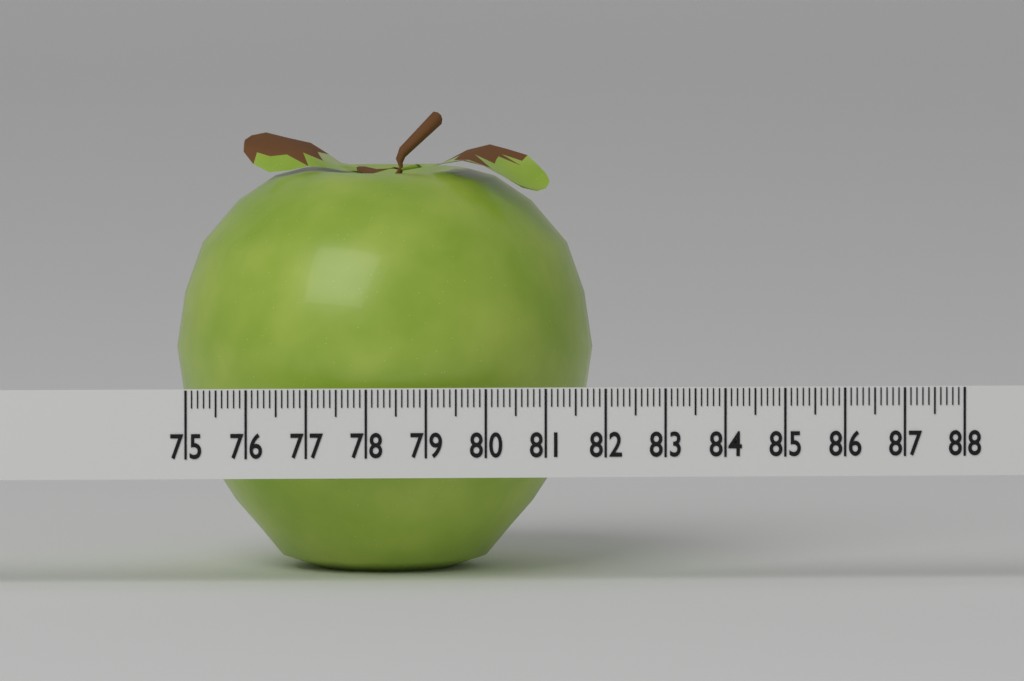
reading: 82.0 (no unit)
